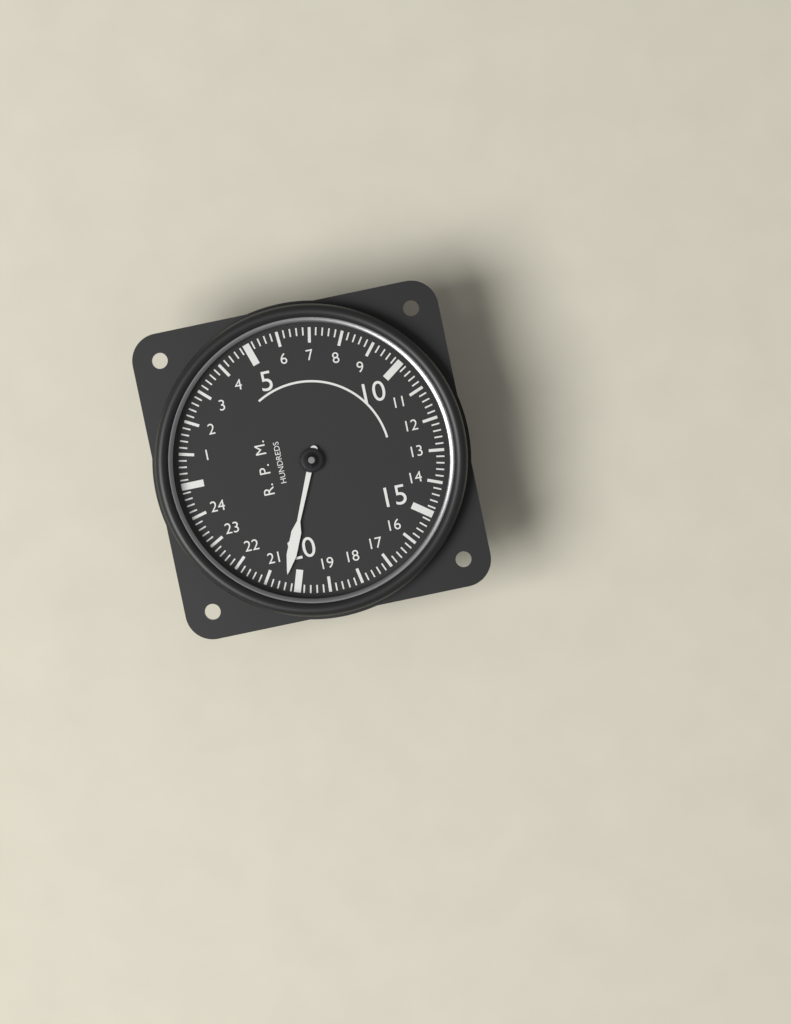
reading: 20.4 RPM x100
